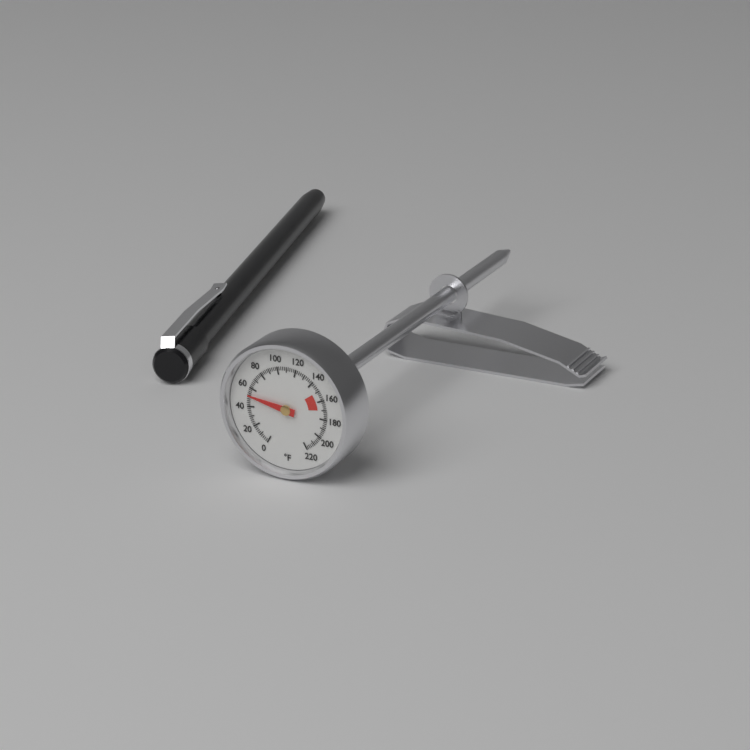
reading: 52 °F
